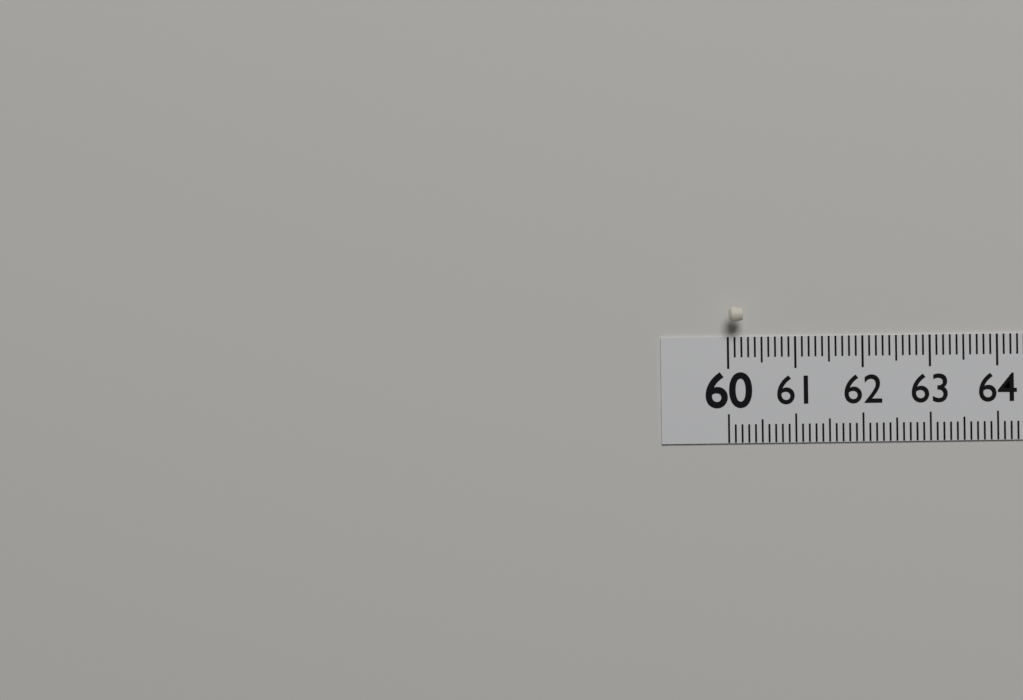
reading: 60.2 (no unit)
